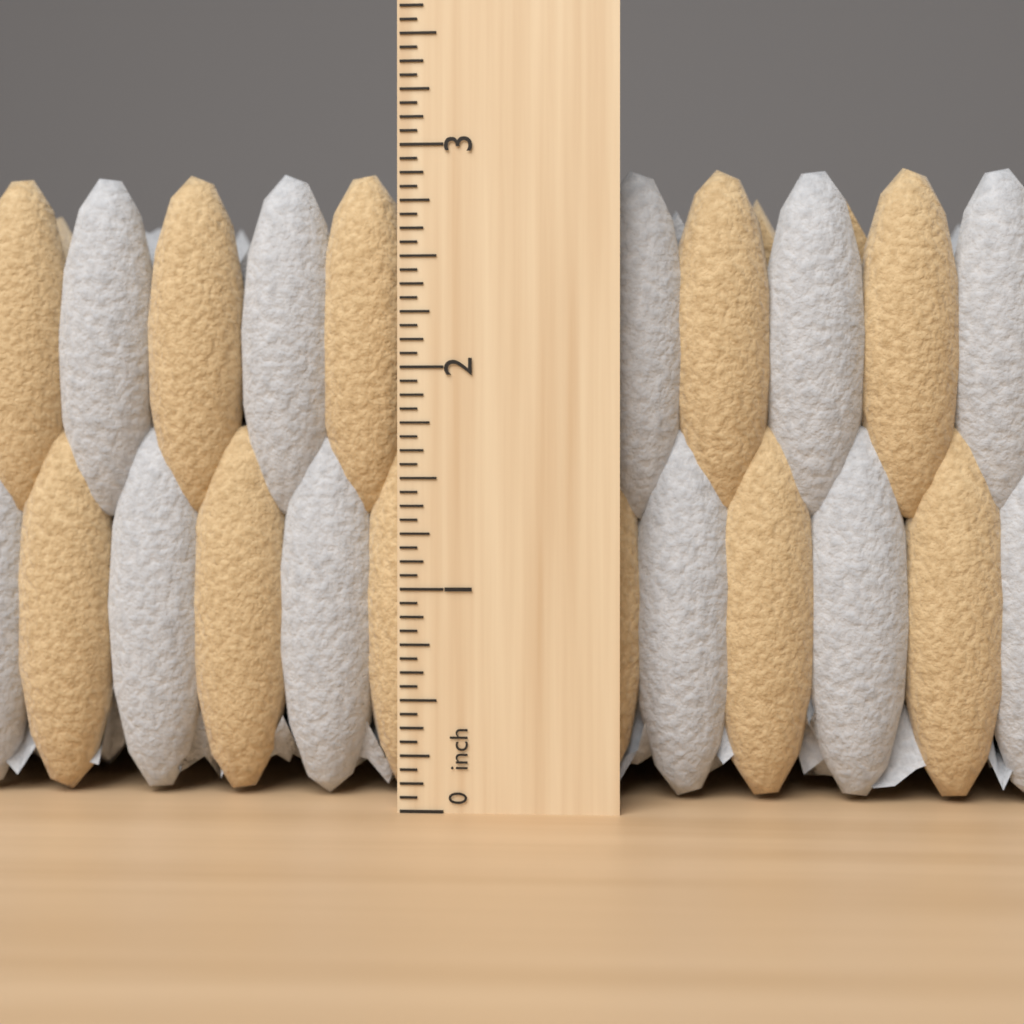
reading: 2.9375 inch
